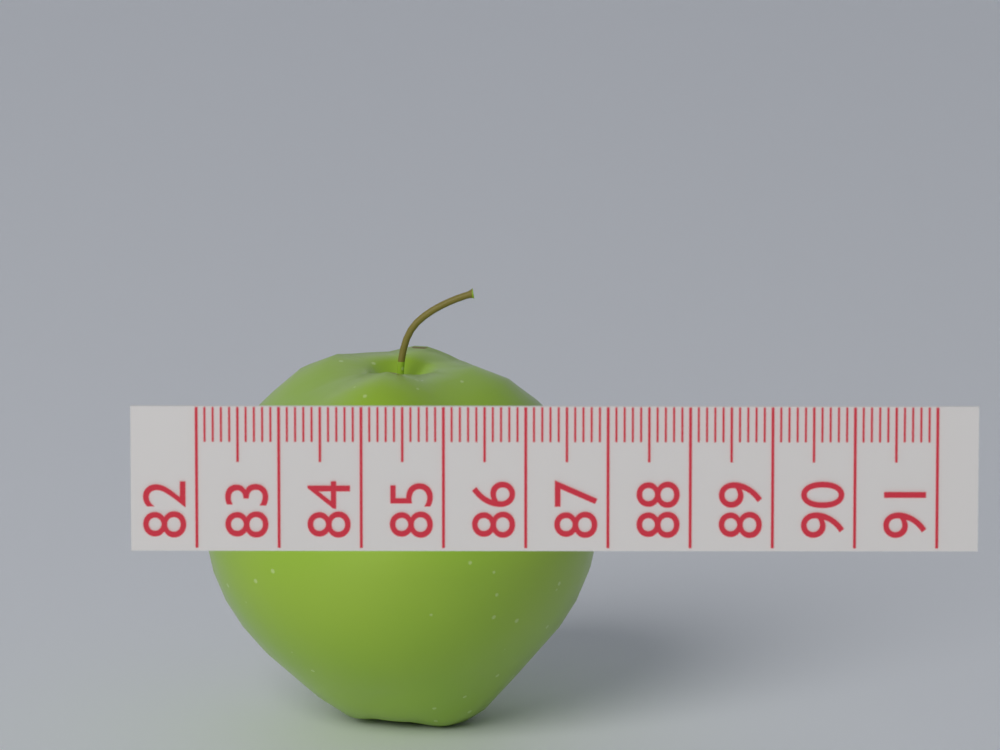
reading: 86.9 (no unit)
